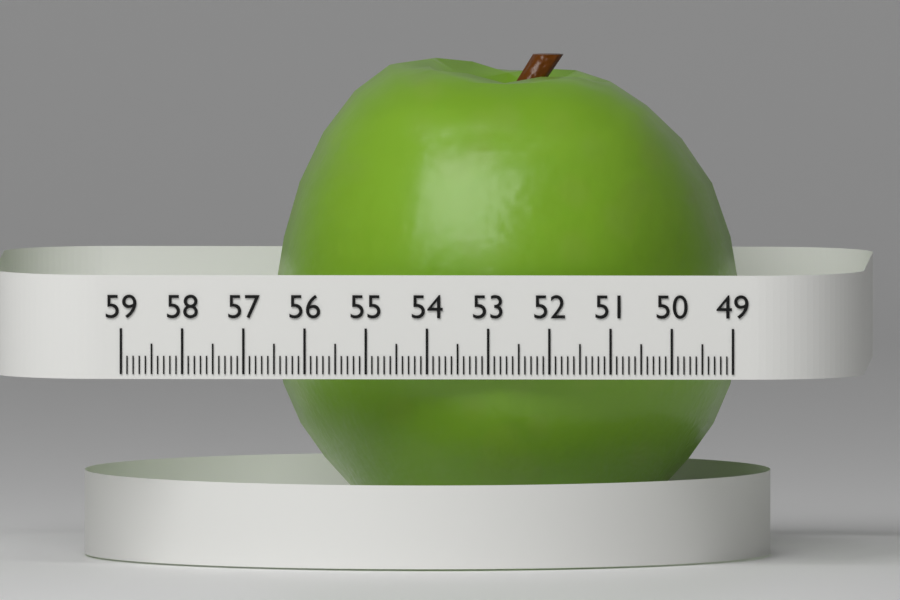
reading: 56.6 (no unit)
